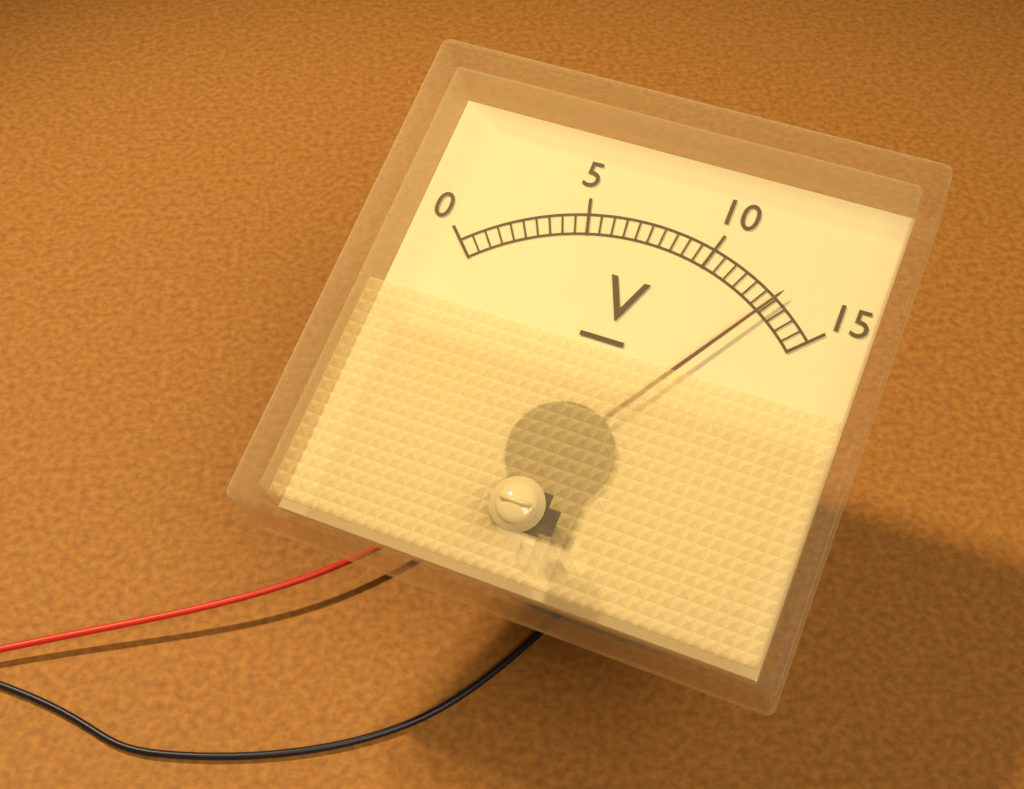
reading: 13.0 V
